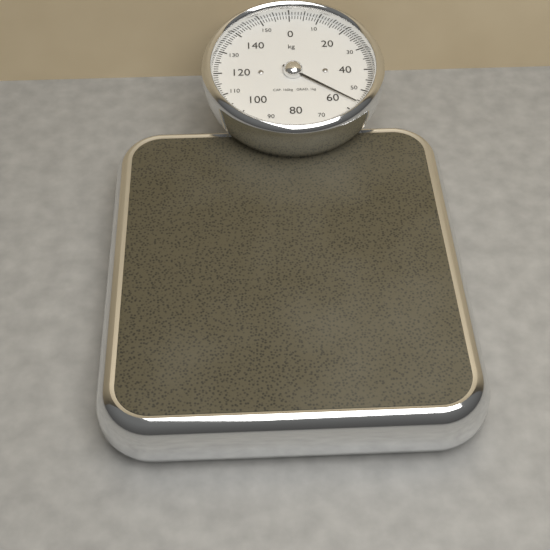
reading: 56 kg
